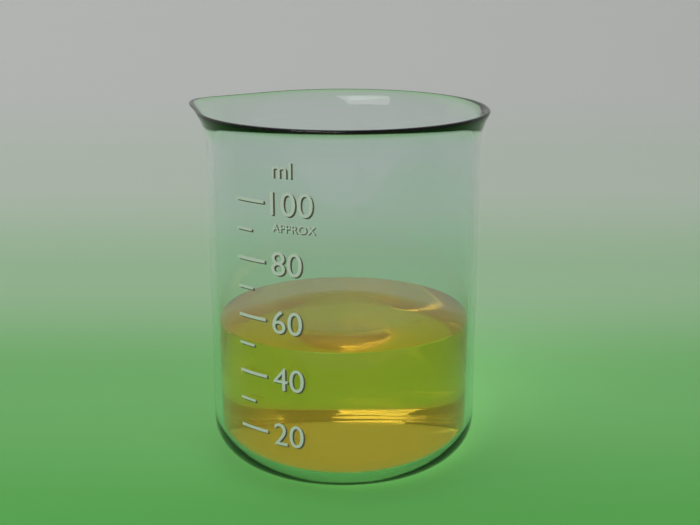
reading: 50 ml
